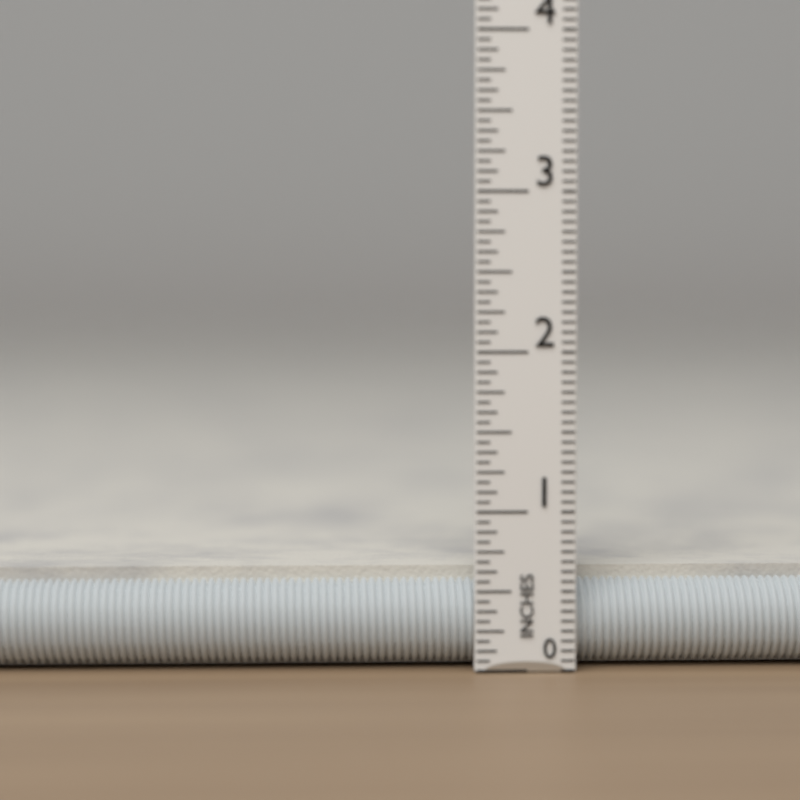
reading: 0.6250 in
